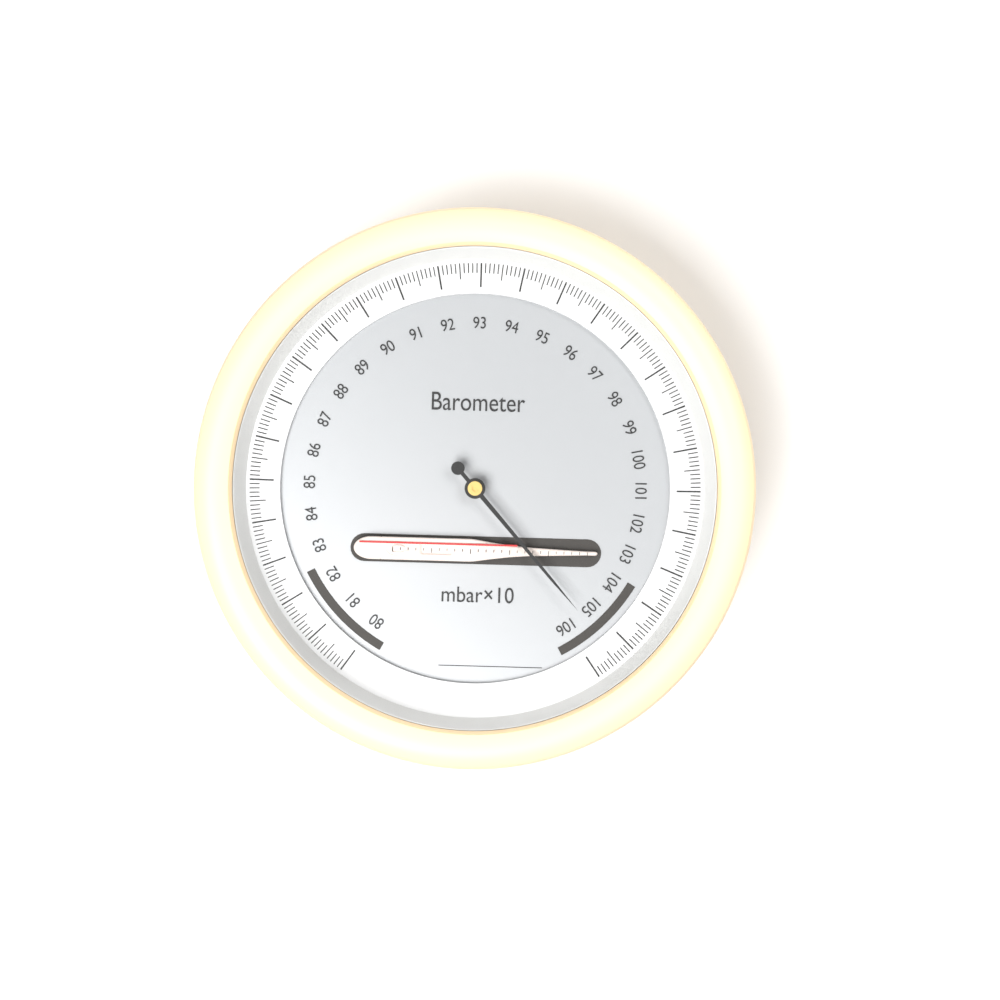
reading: 105.4 mbar×10
